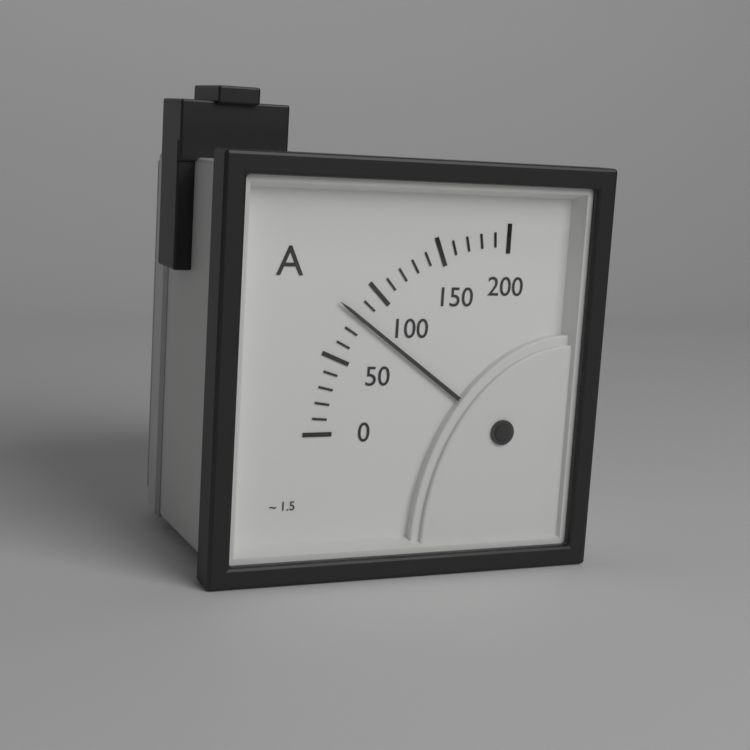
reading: 80 A
